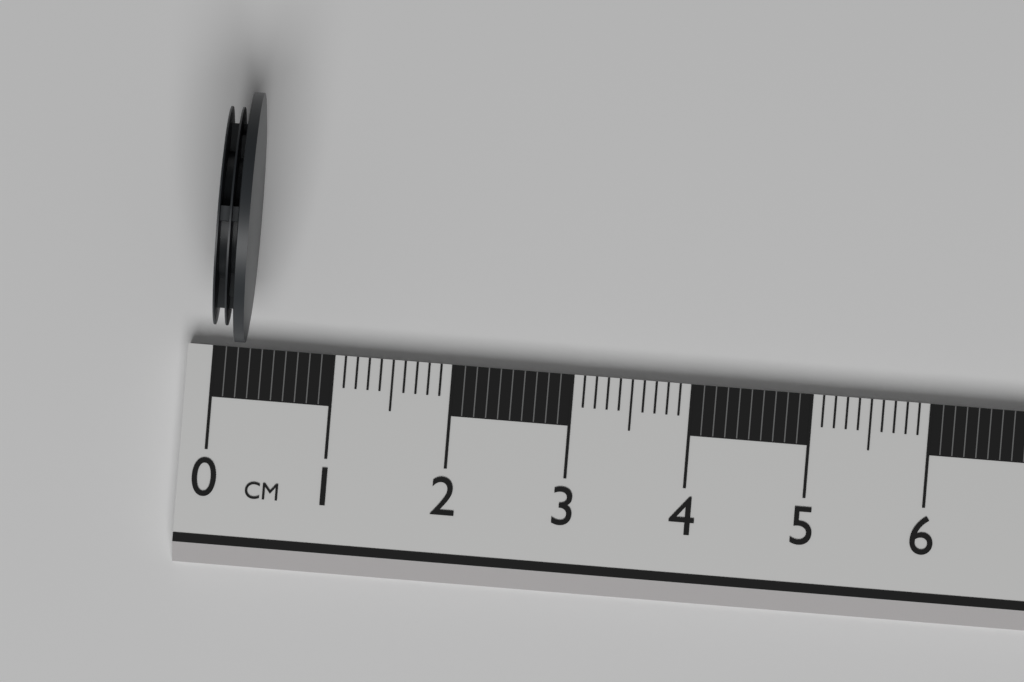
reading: 0.3 cm
